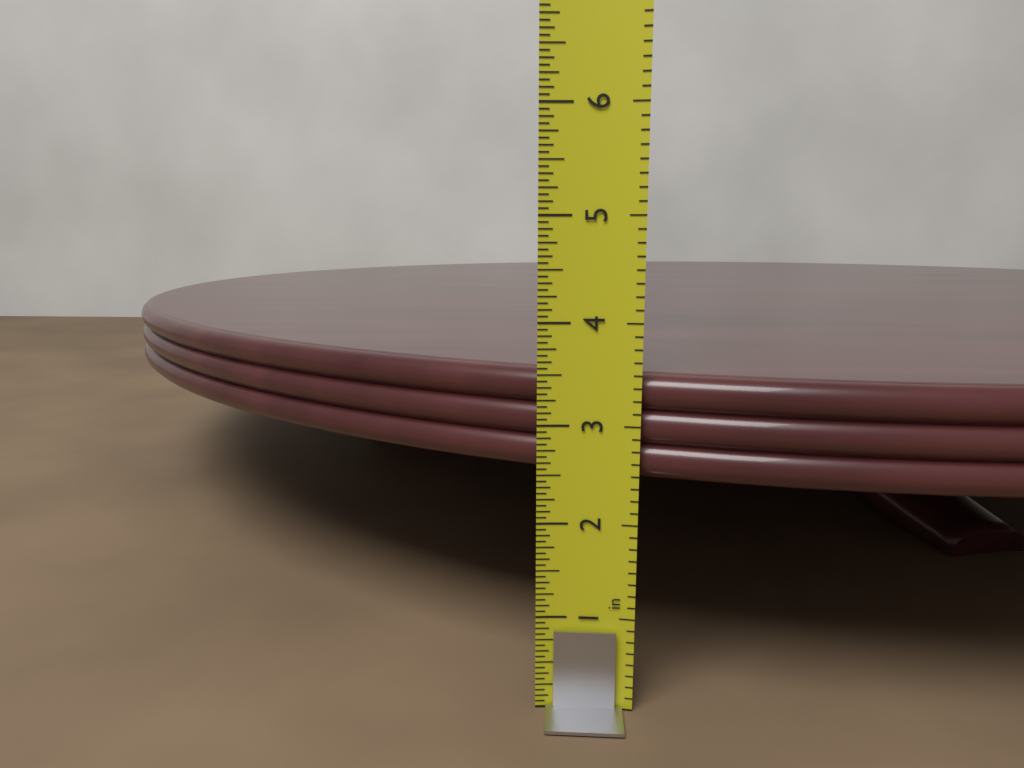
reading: 3.5000 in
